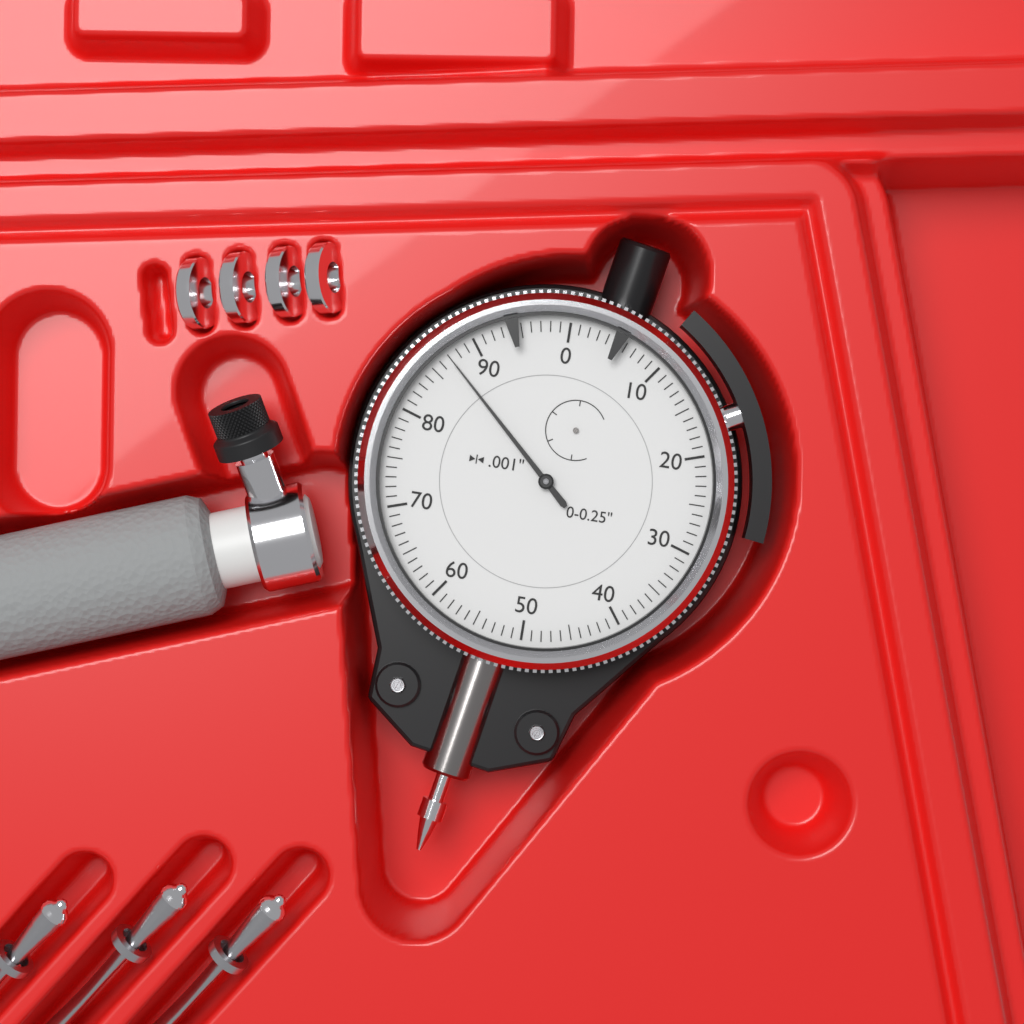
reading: 0.087 in
